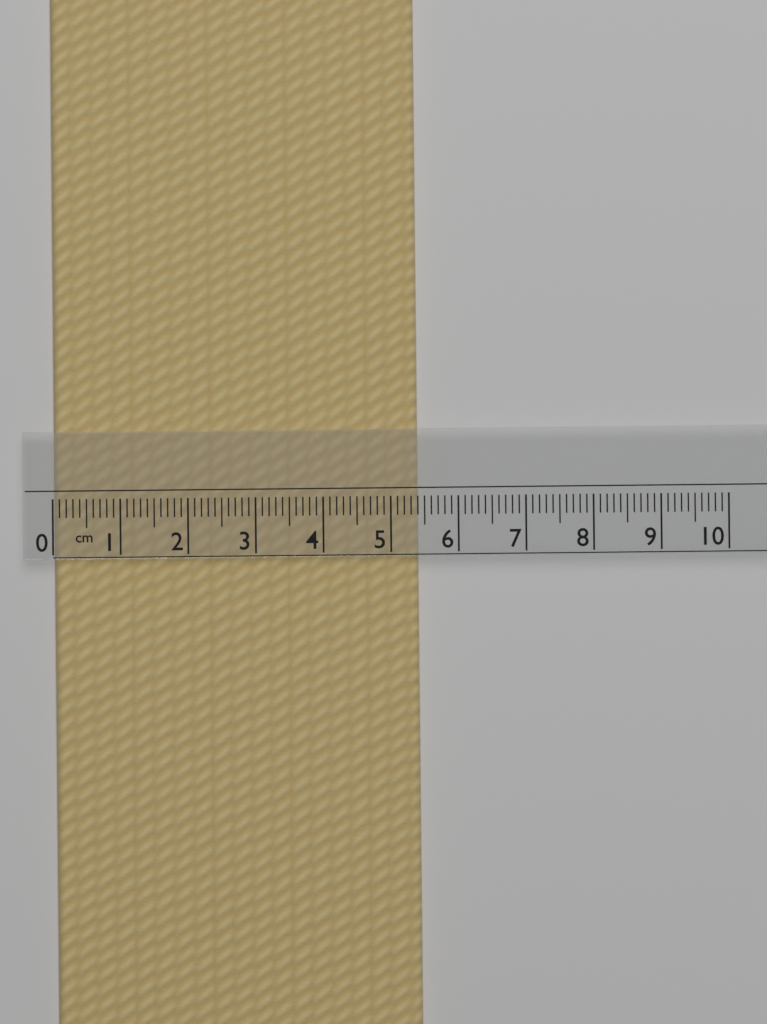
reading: 5.4 cm
